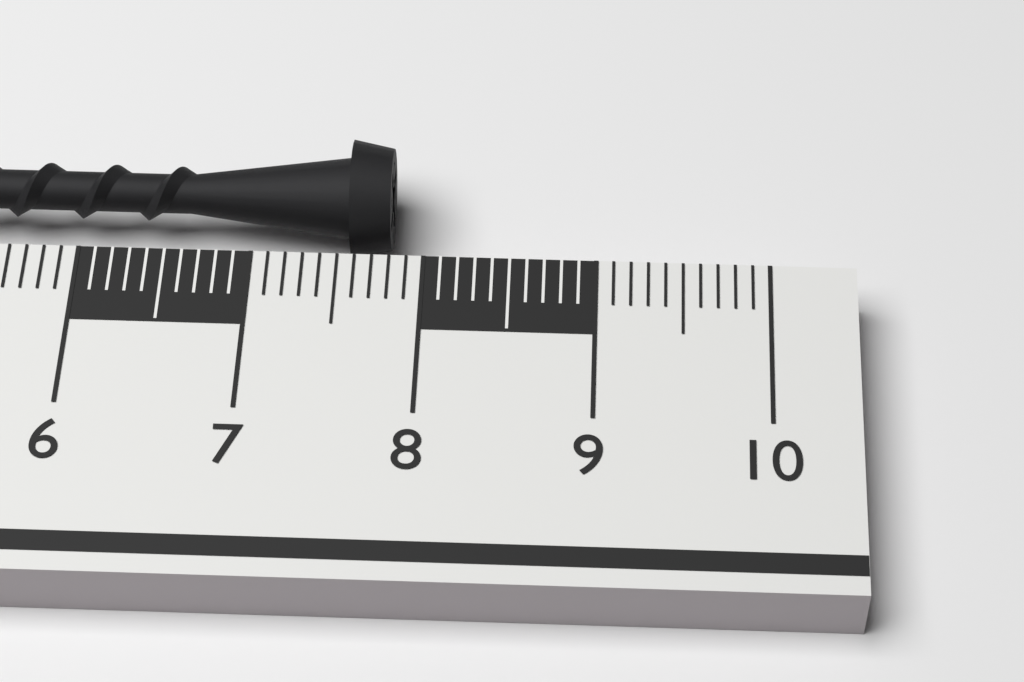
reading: 7.8 cm
